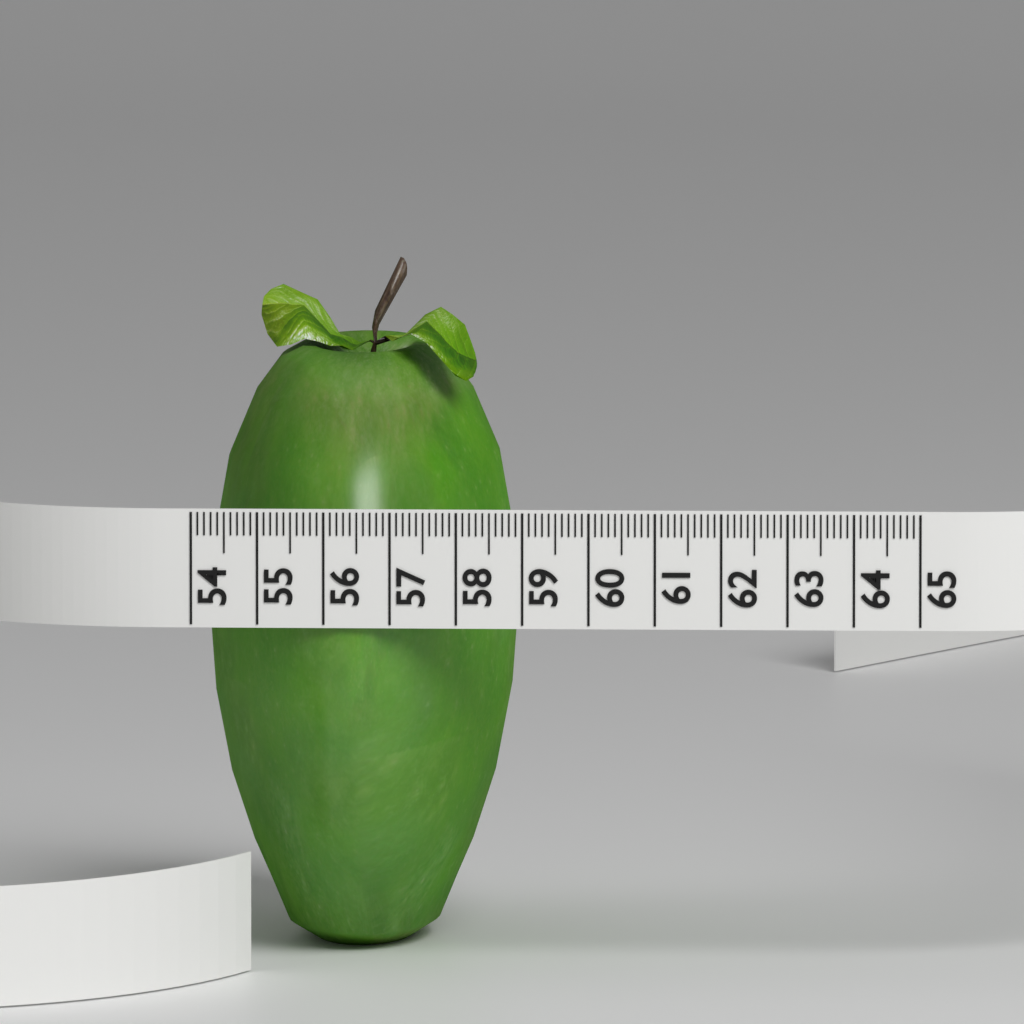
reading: 58.7 (no unit)
